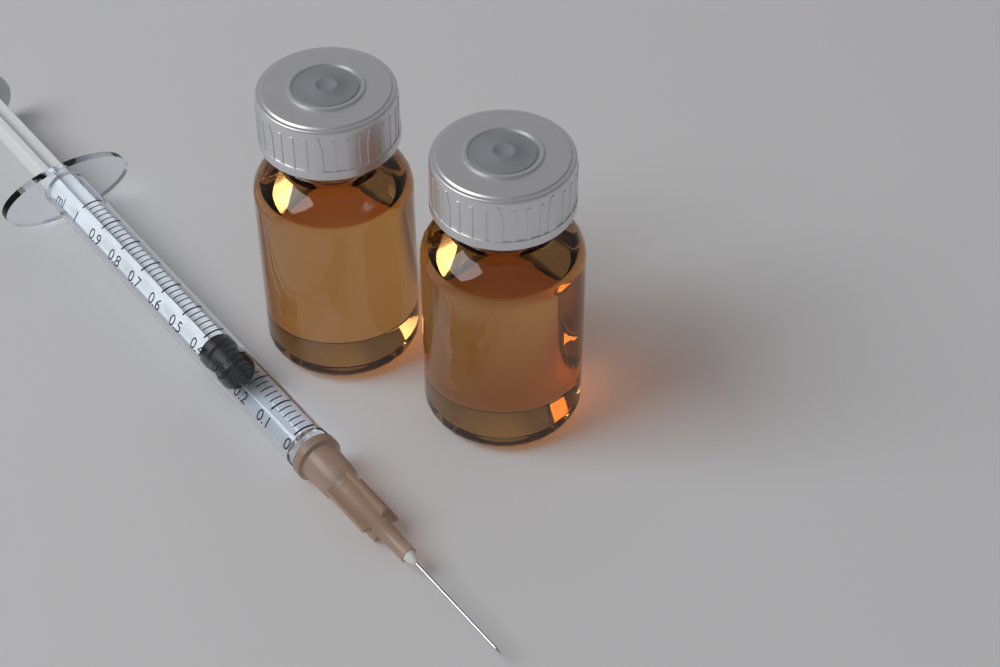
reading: 0.28 ml
